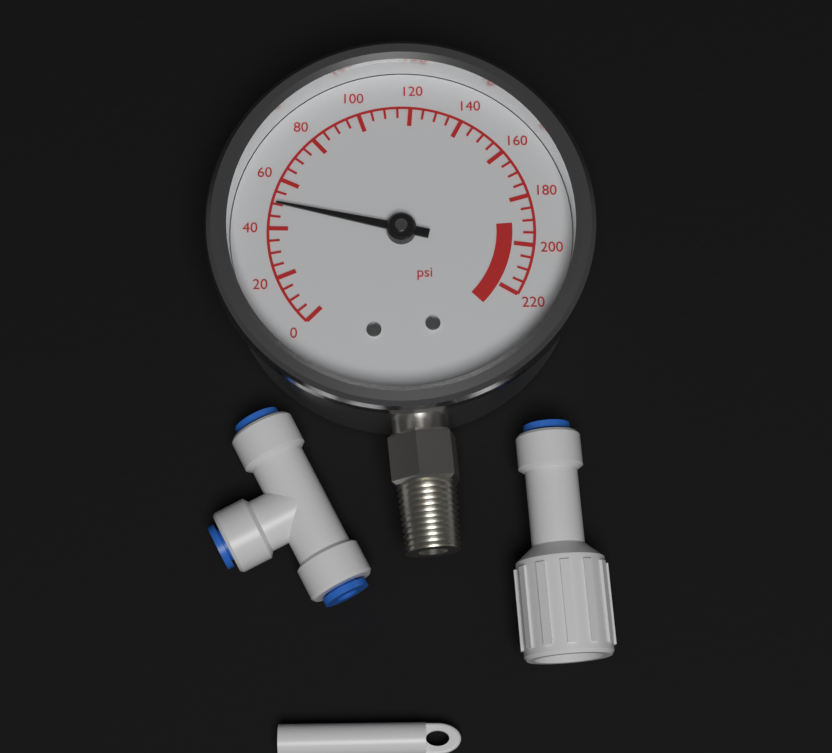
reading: 50 psi
